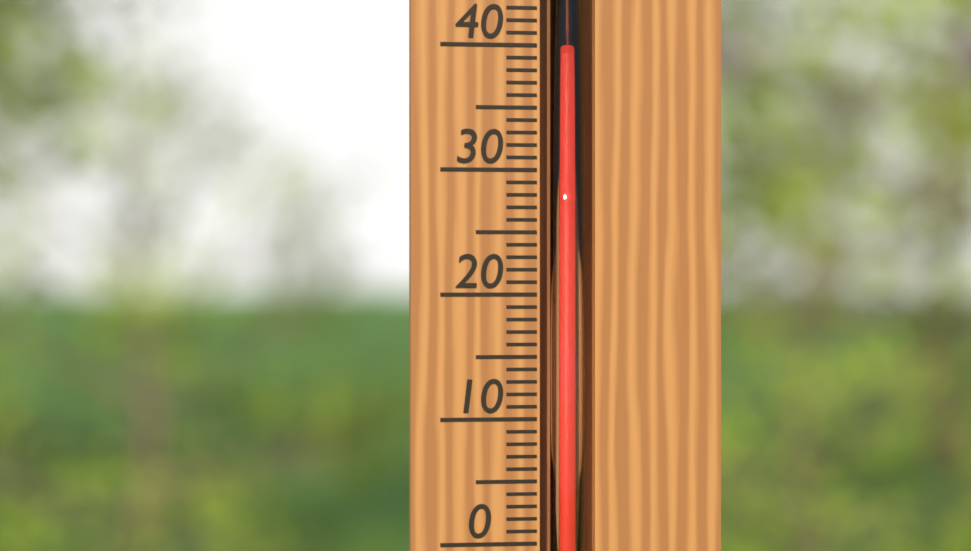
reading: 39 °C
